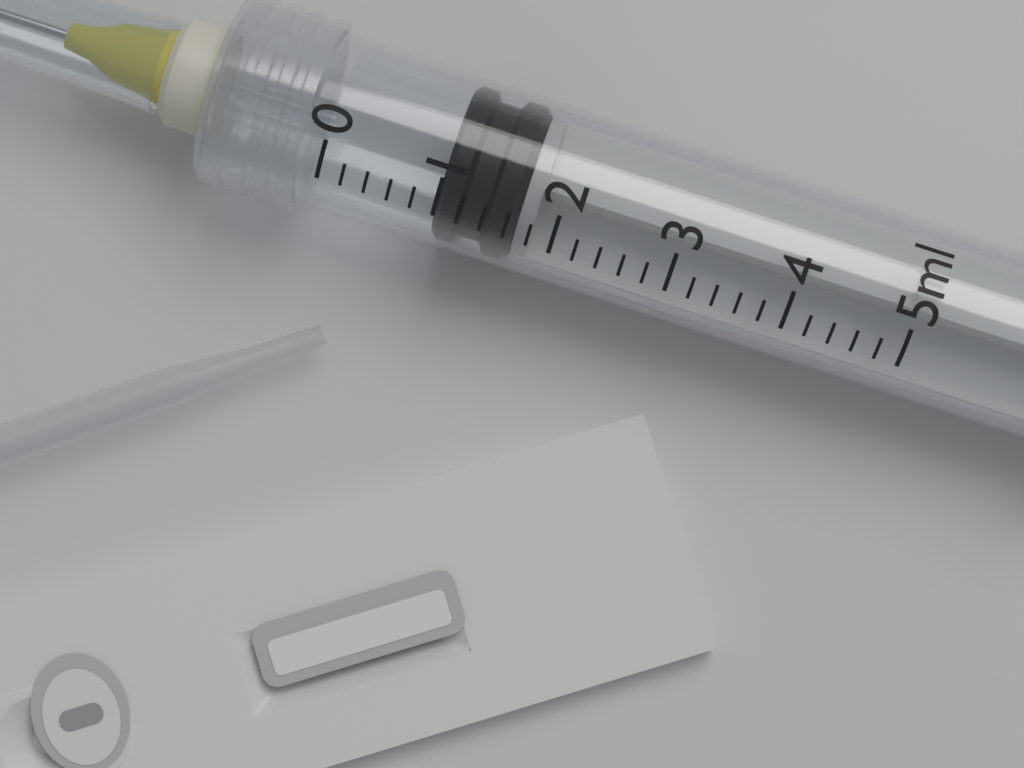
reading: 1.0 ml
